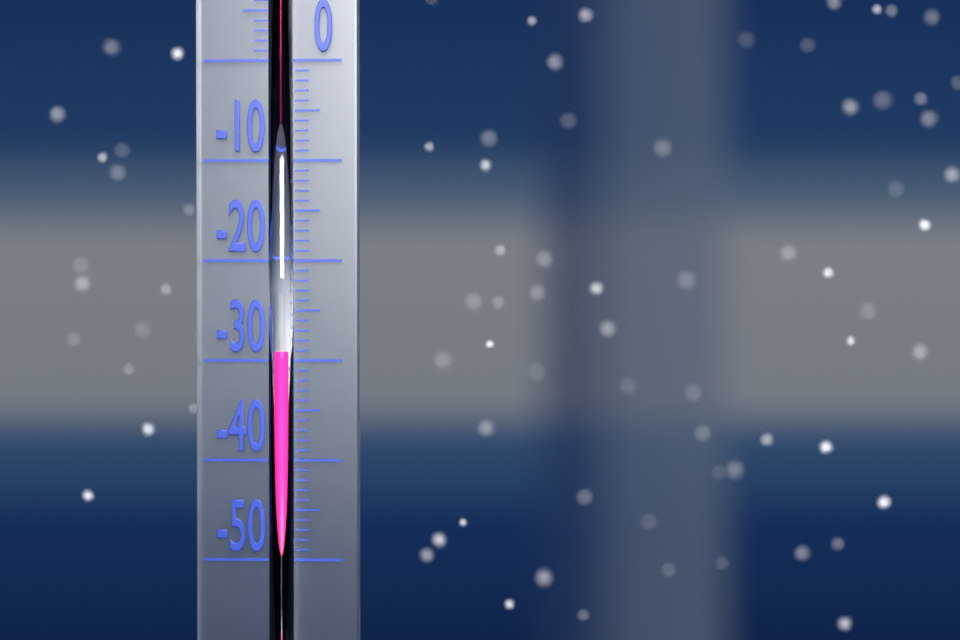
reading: -29 °C
